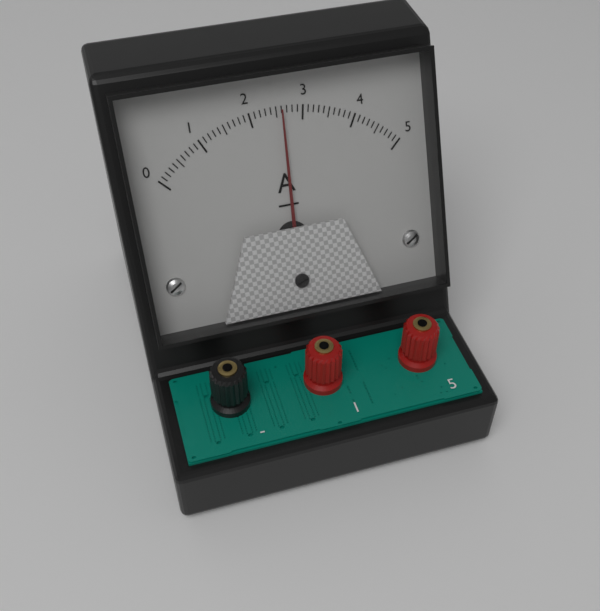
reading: 2.6 A
